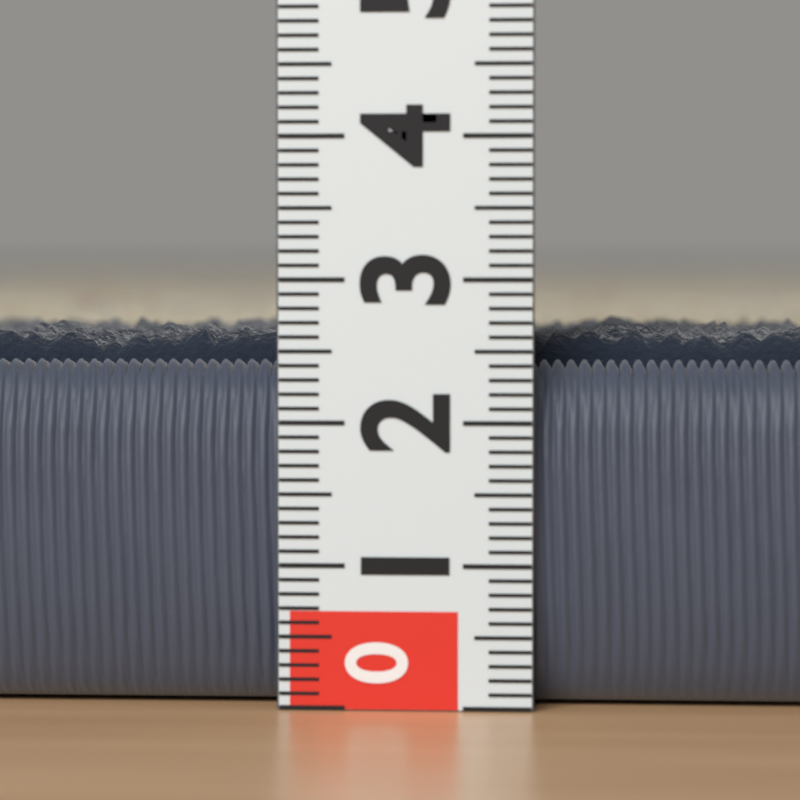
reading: 2.7 (no unit)
